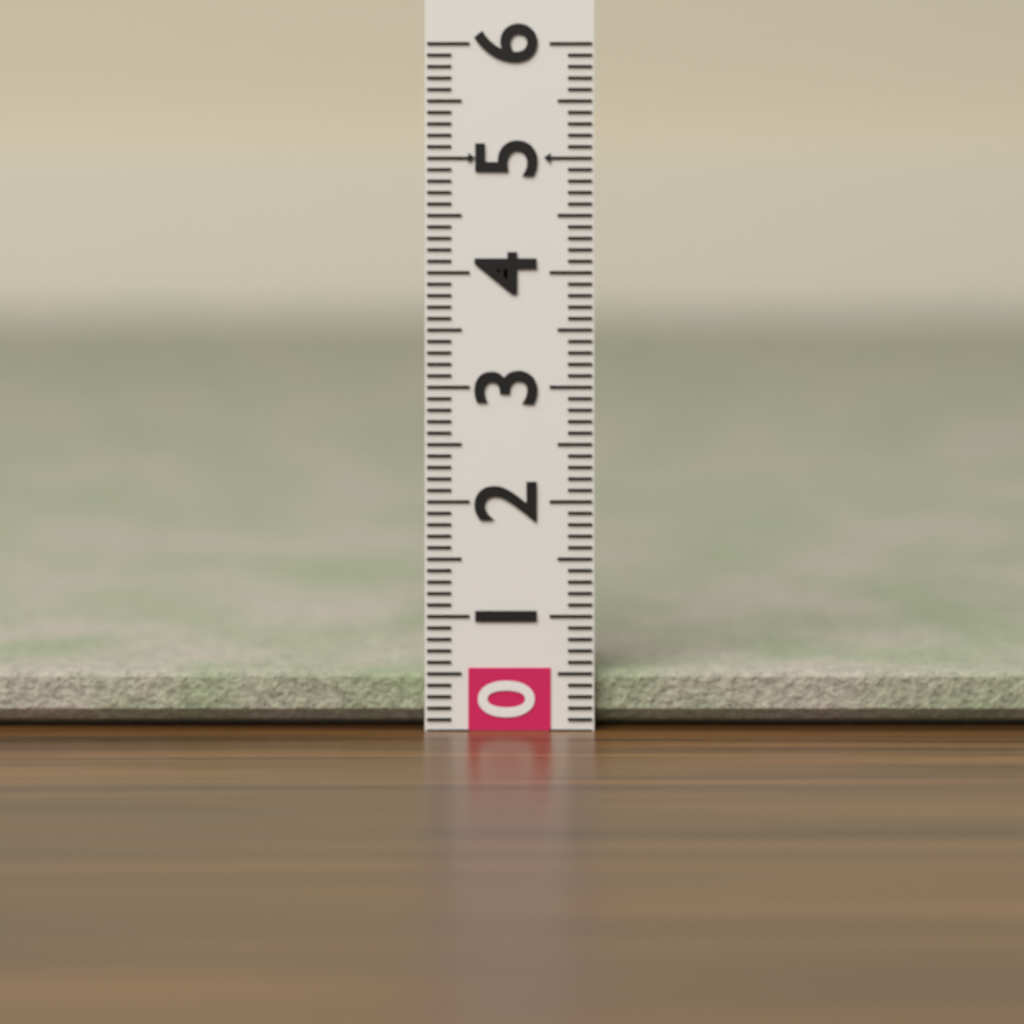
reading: 0.5 (no unit)
